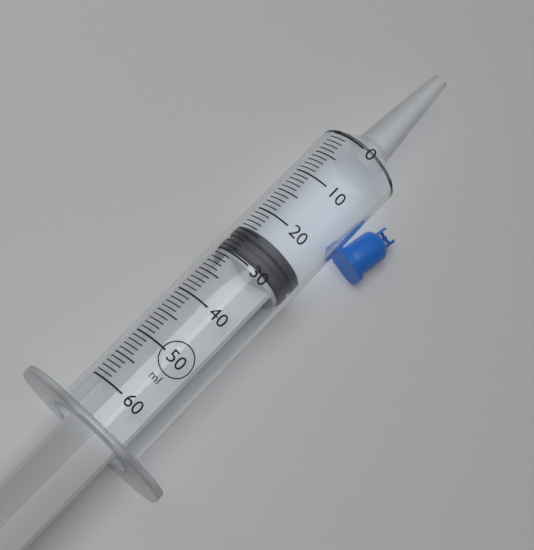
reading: 24 ml
